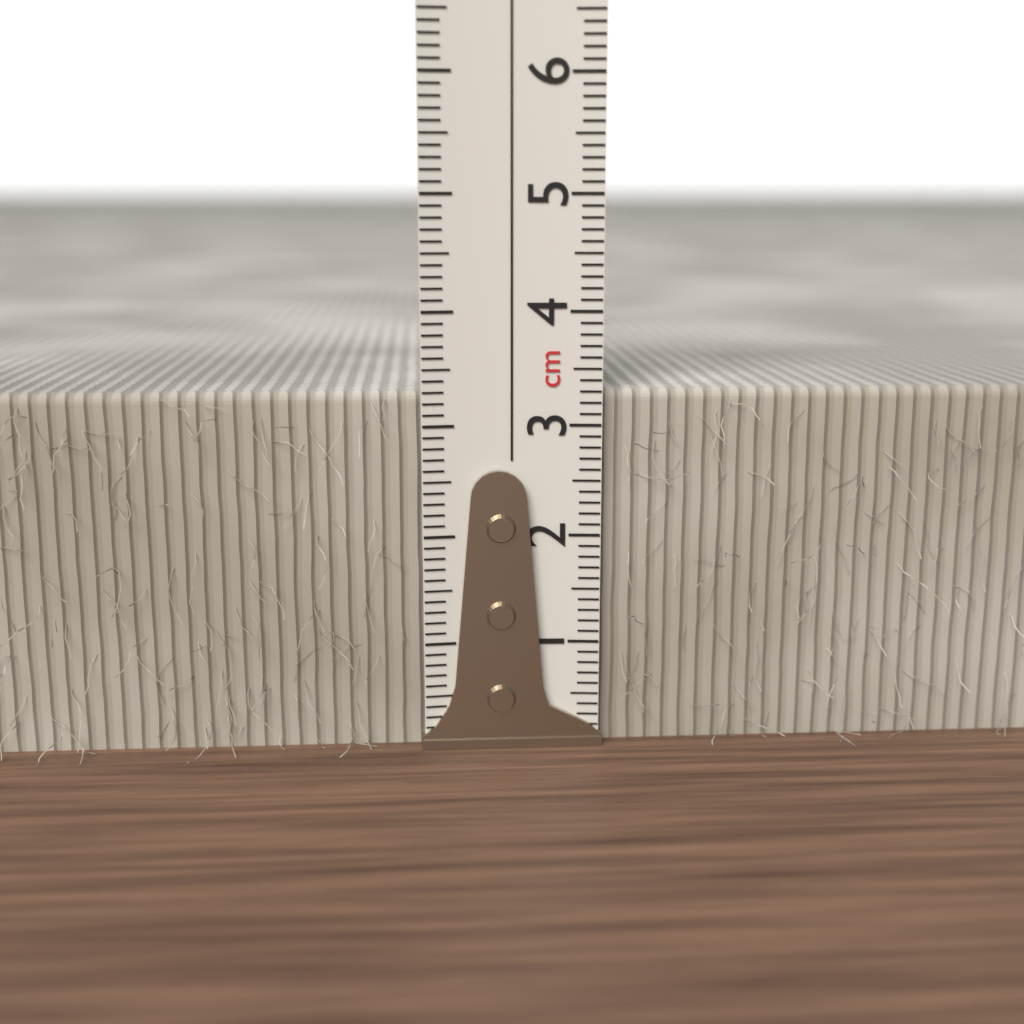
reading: 3.3 cm
